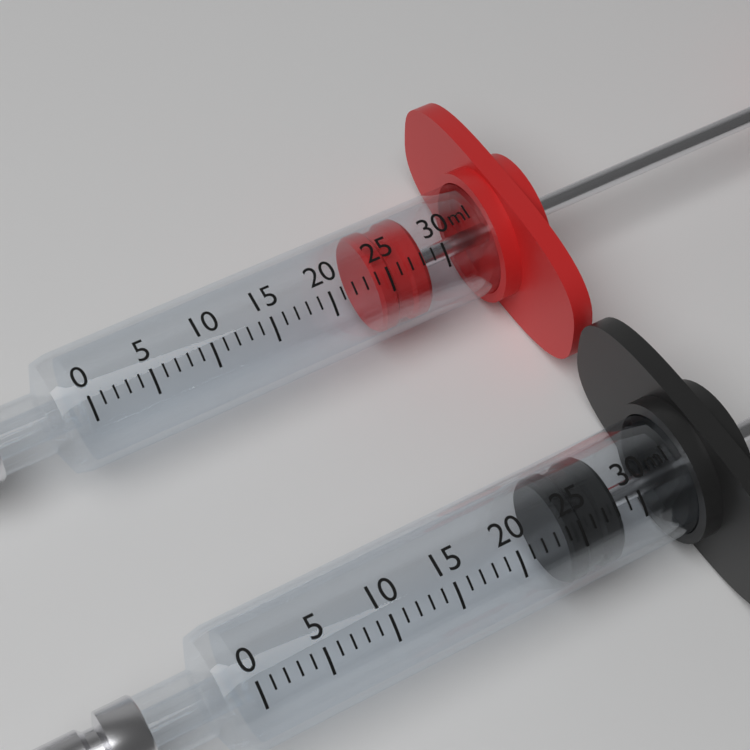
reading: 24 ml
